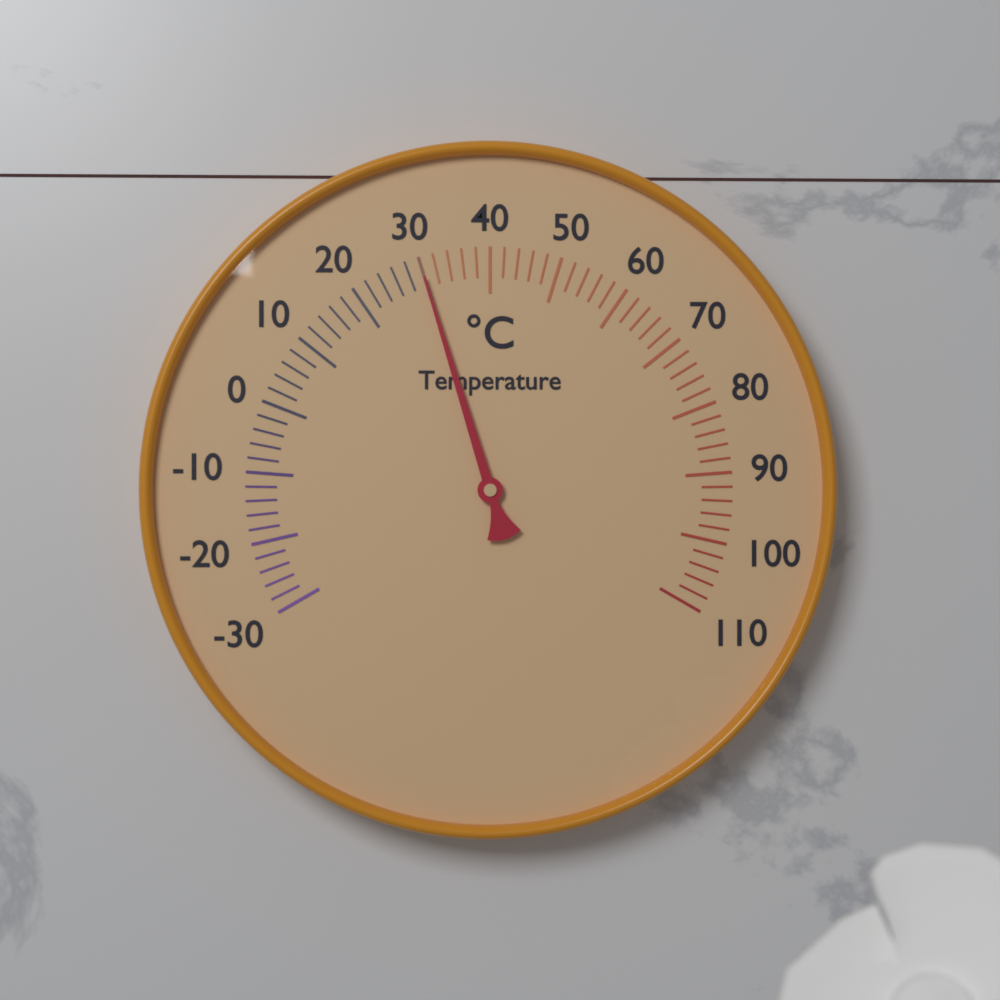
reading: 30 °C
